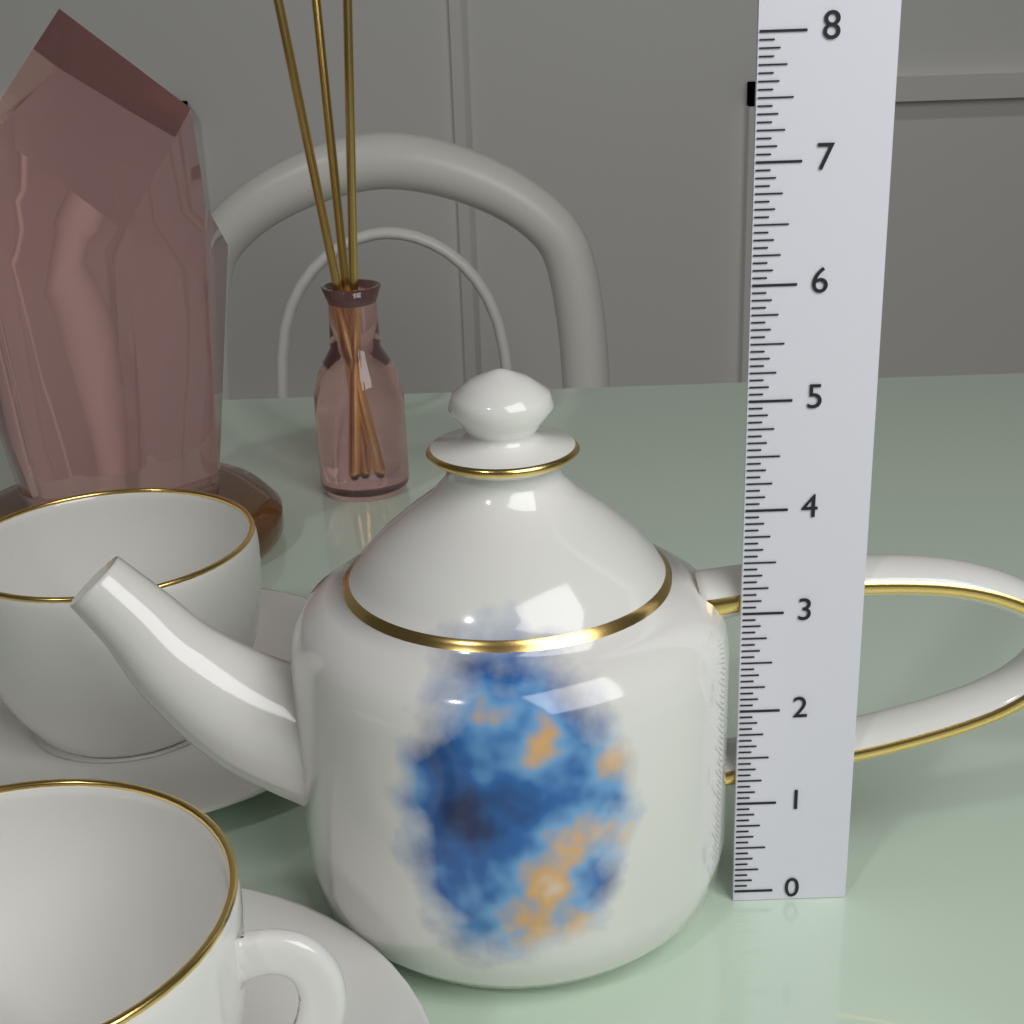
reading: 5.2500 (no unit)
